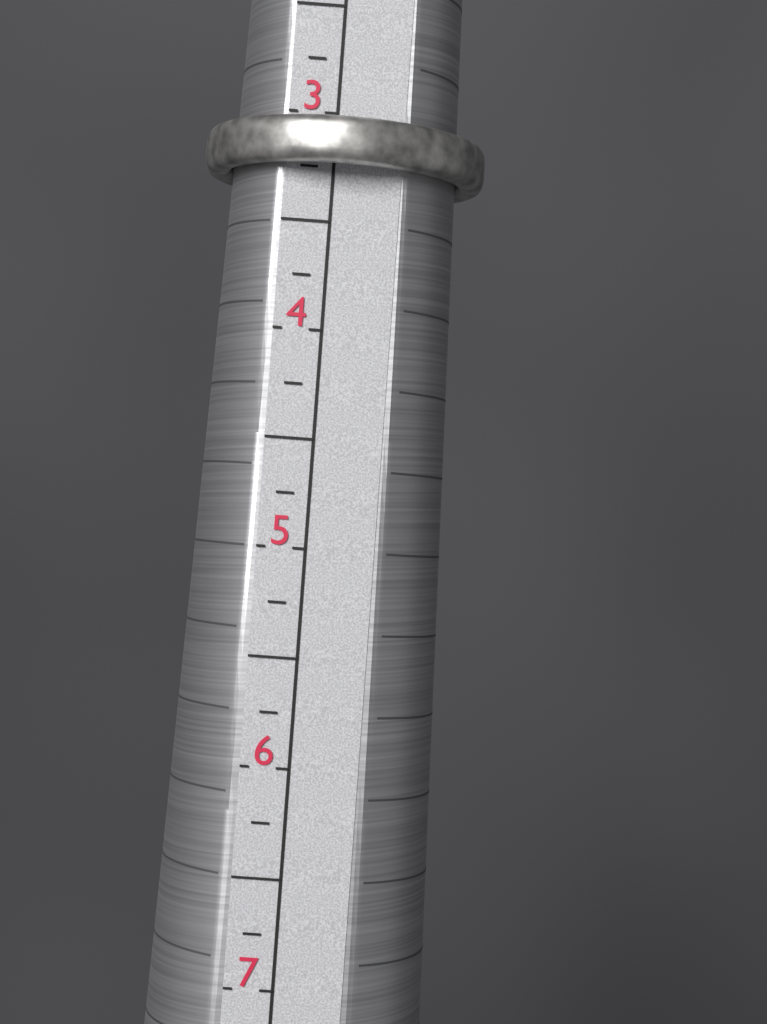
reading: 3.25 (no unit)
